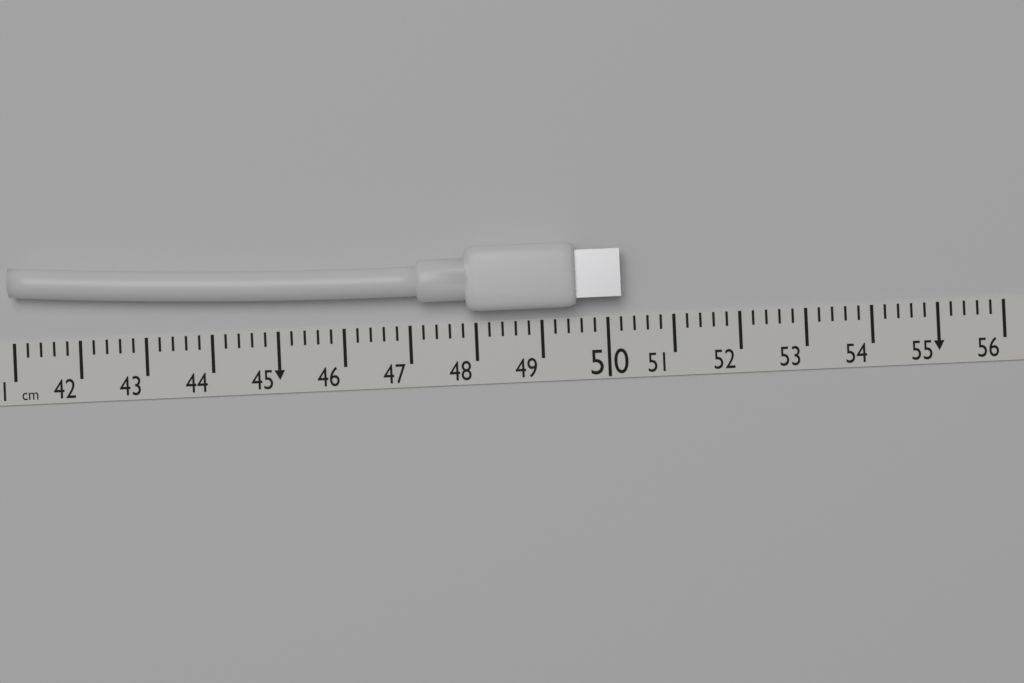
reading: 50.2 cm
